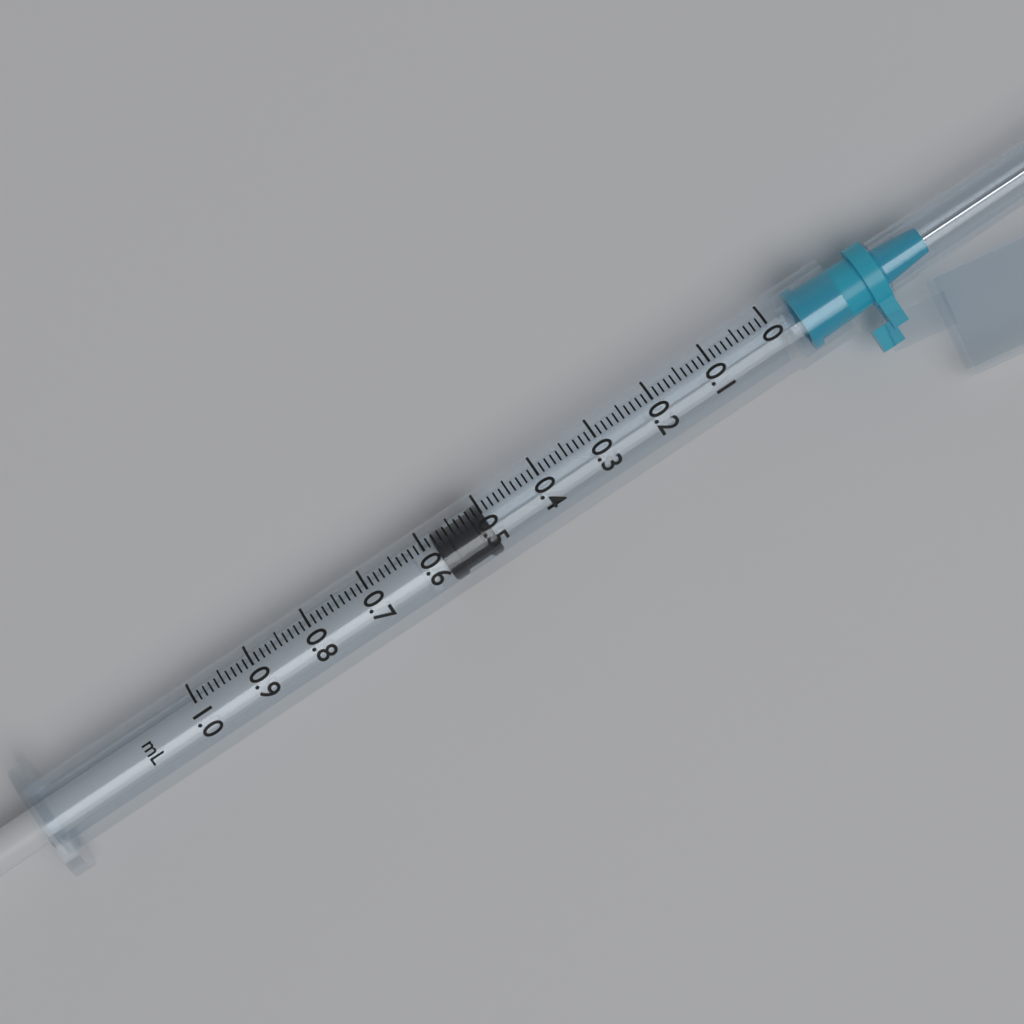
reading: 0.50 ml
